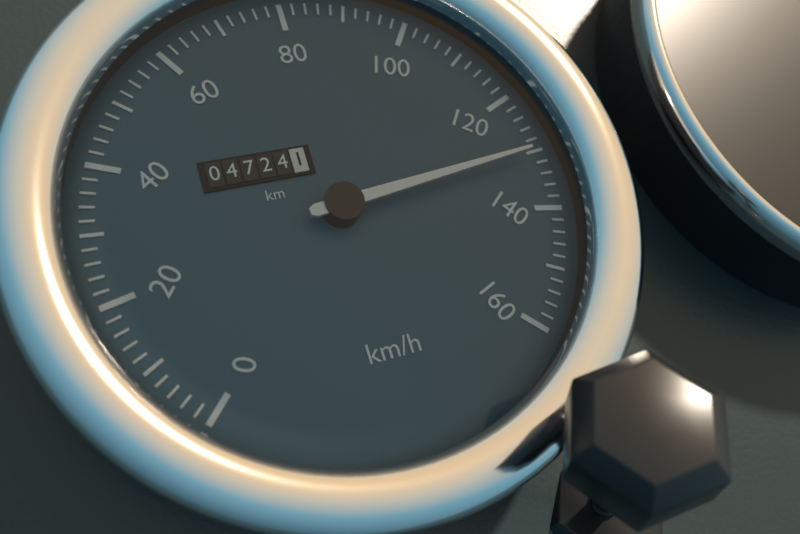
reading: 130 km/h
